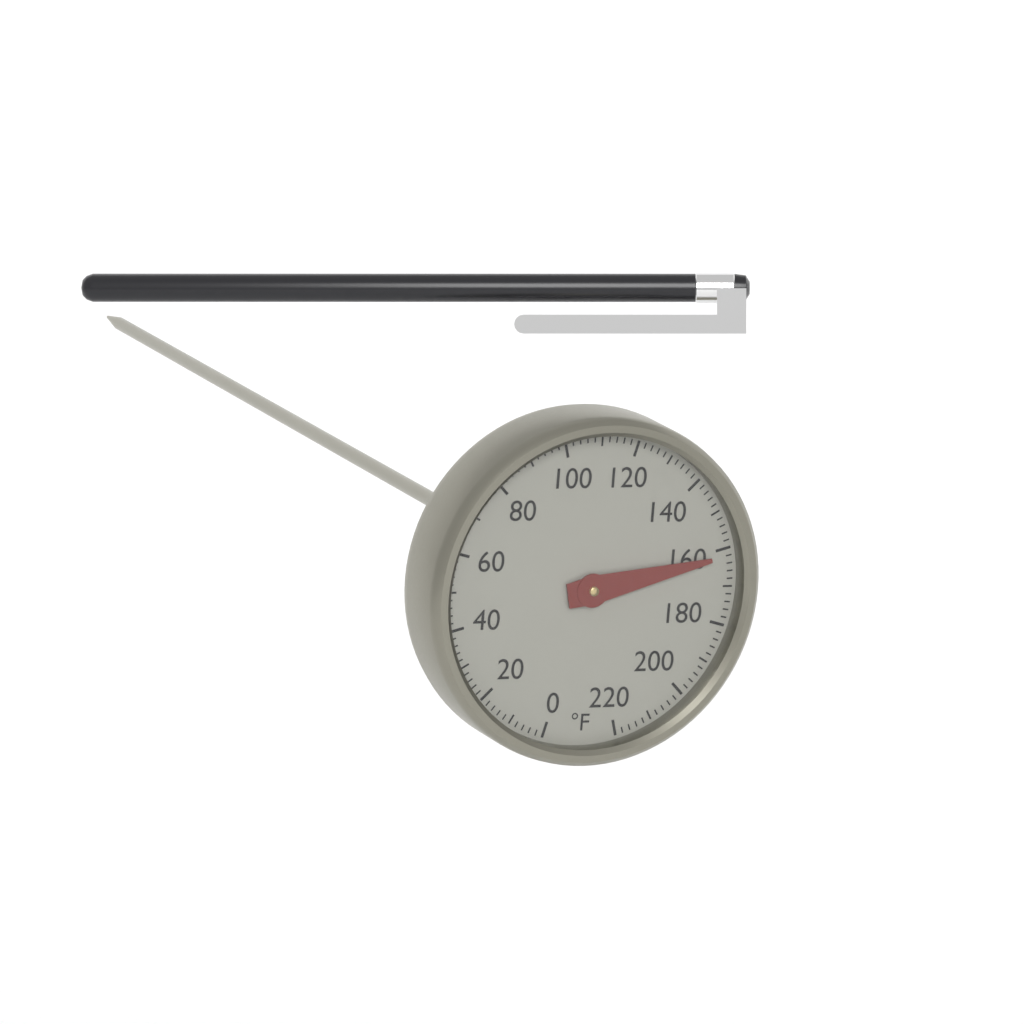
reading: 162 °F
